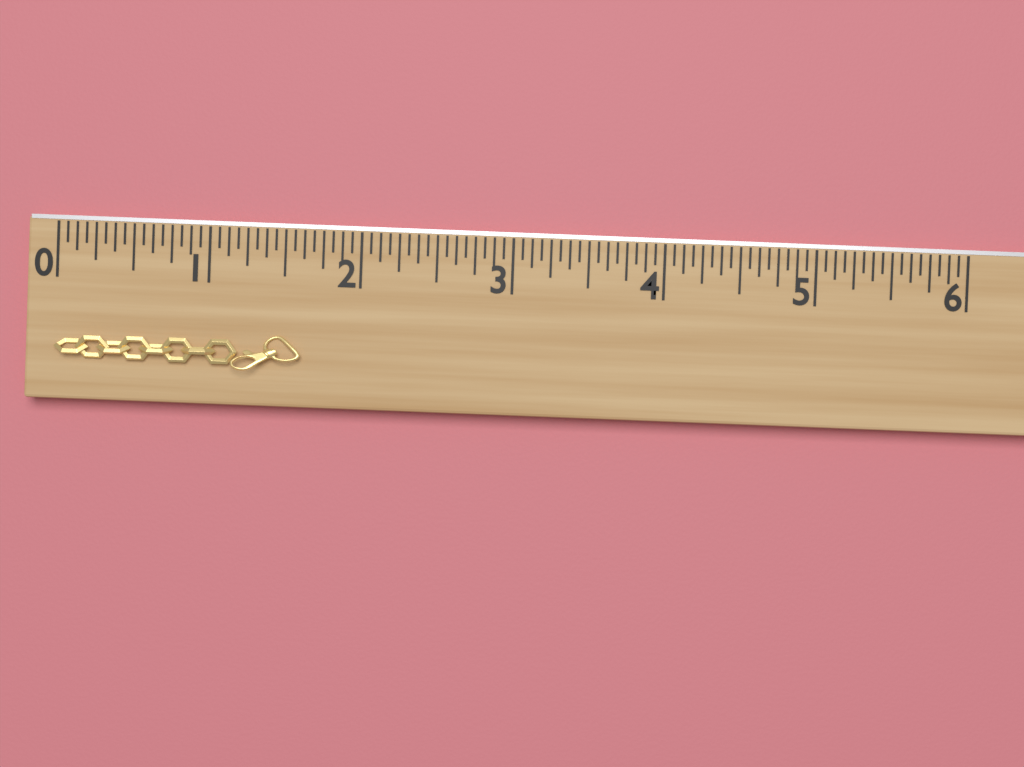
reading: 1.6250 (no unit)
